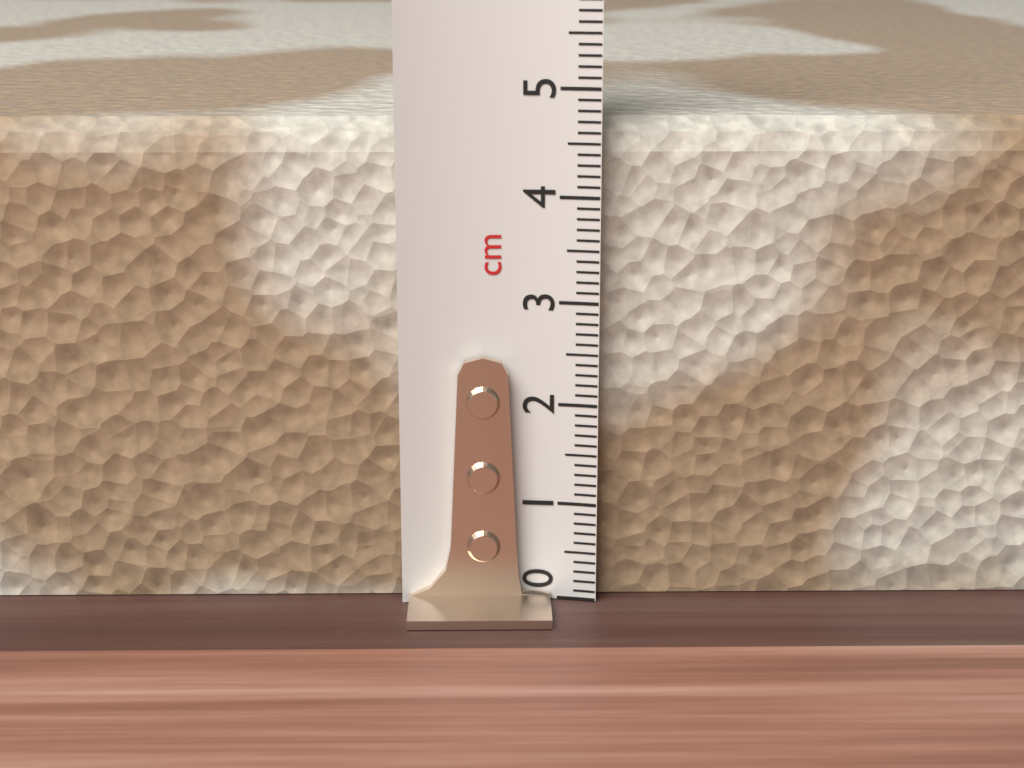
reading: 4.7 cm
